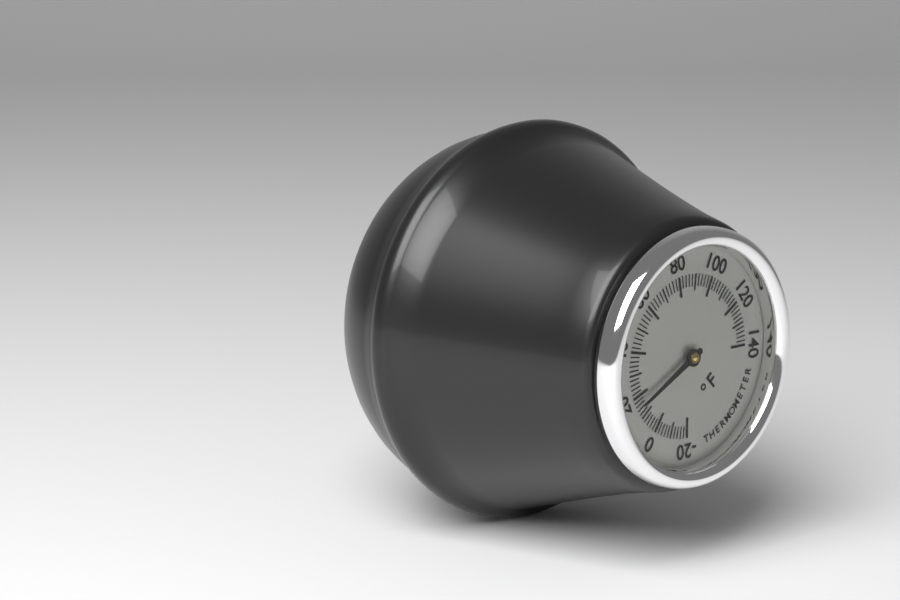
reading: 16 °F
